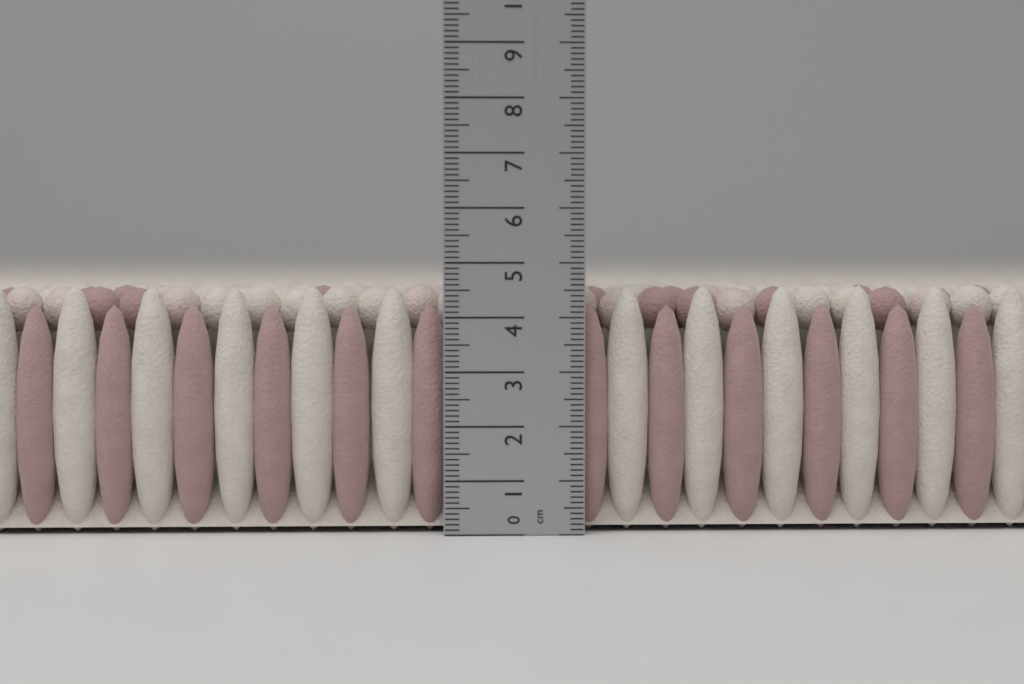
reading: 4.6 cm
